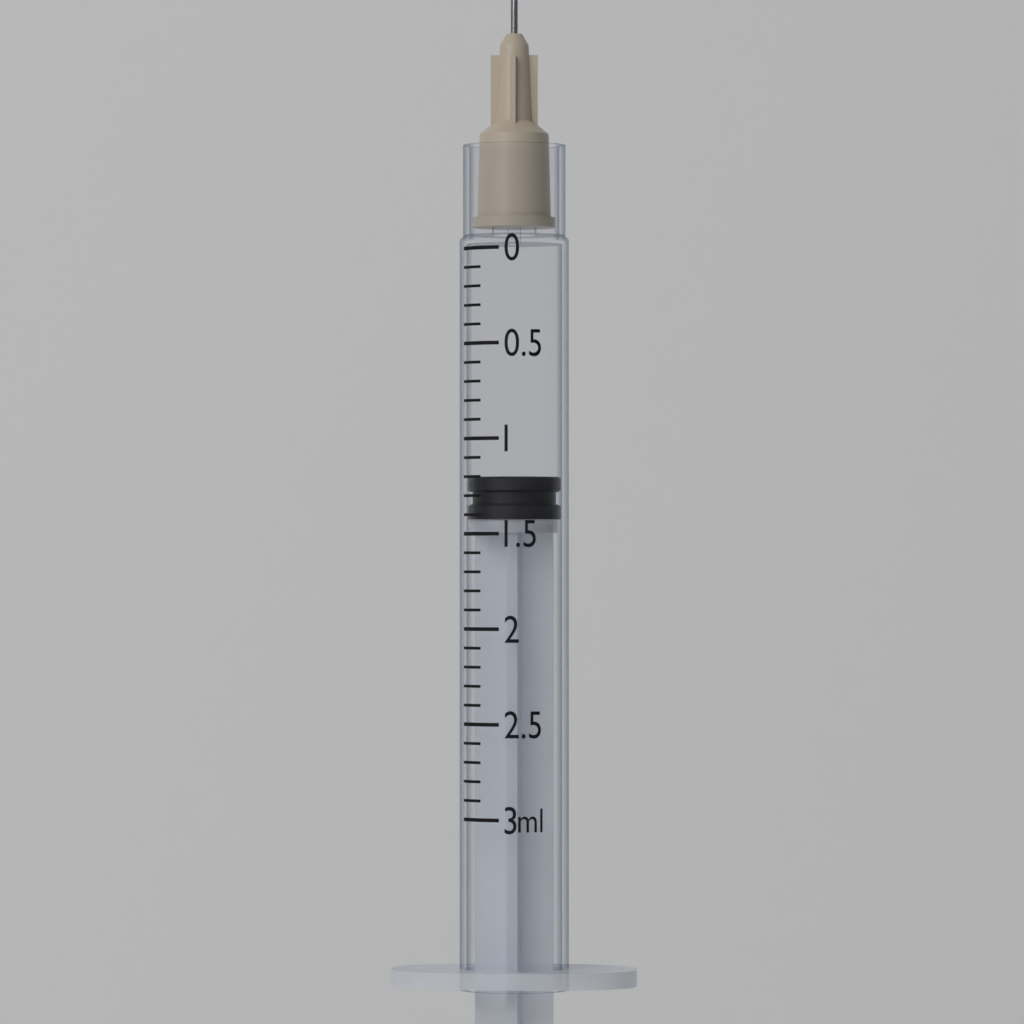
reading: 1.2 ml
